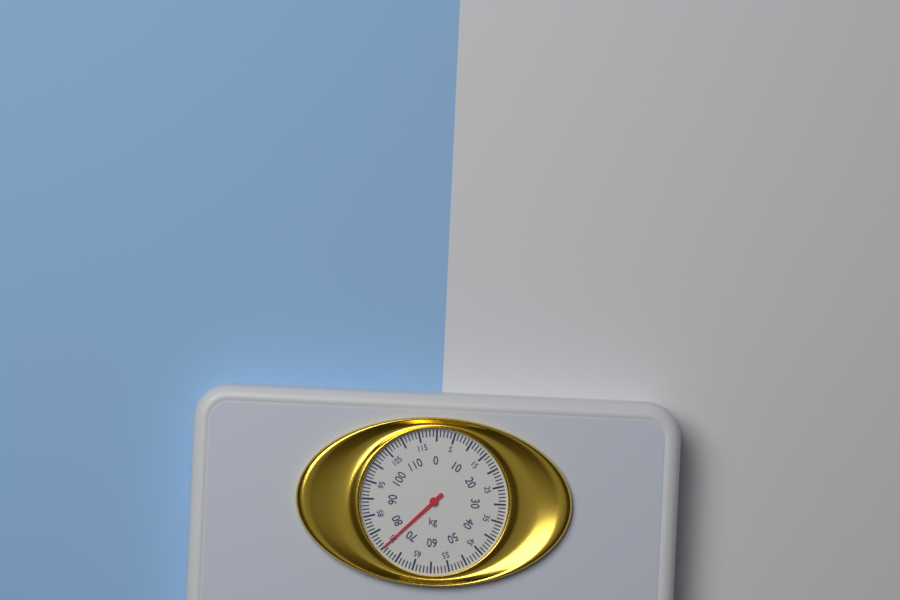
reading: 75 kg
